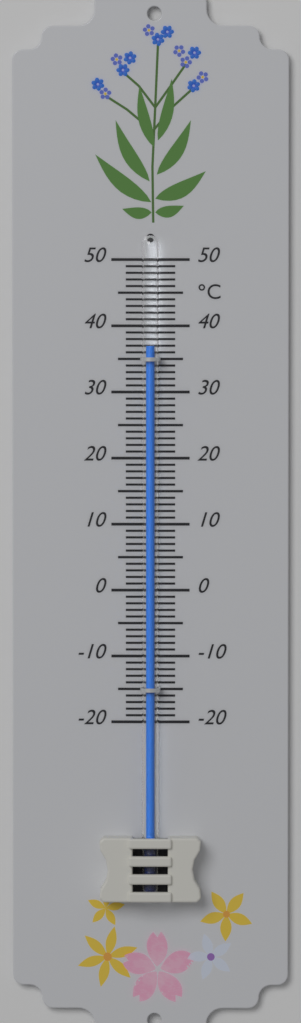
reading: 37 °C
